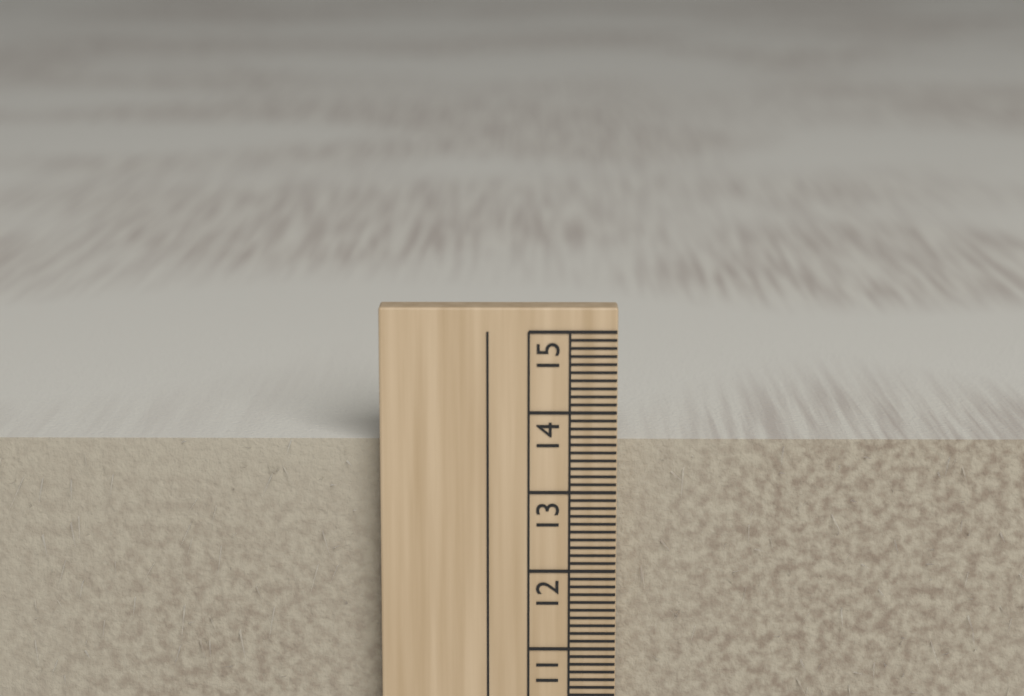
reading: 13.6 cm
